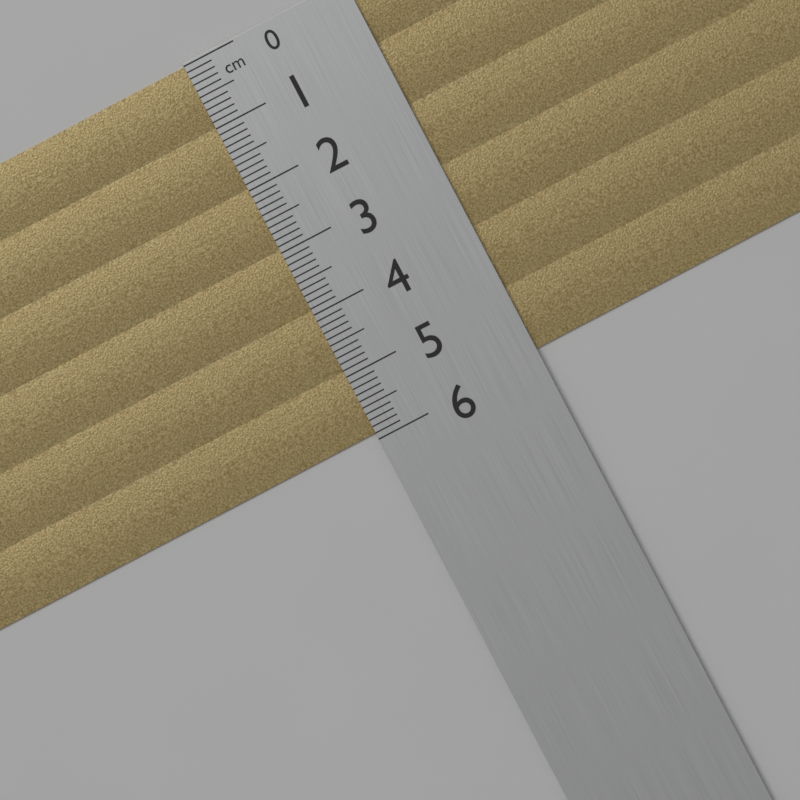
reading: 5.9 cm
